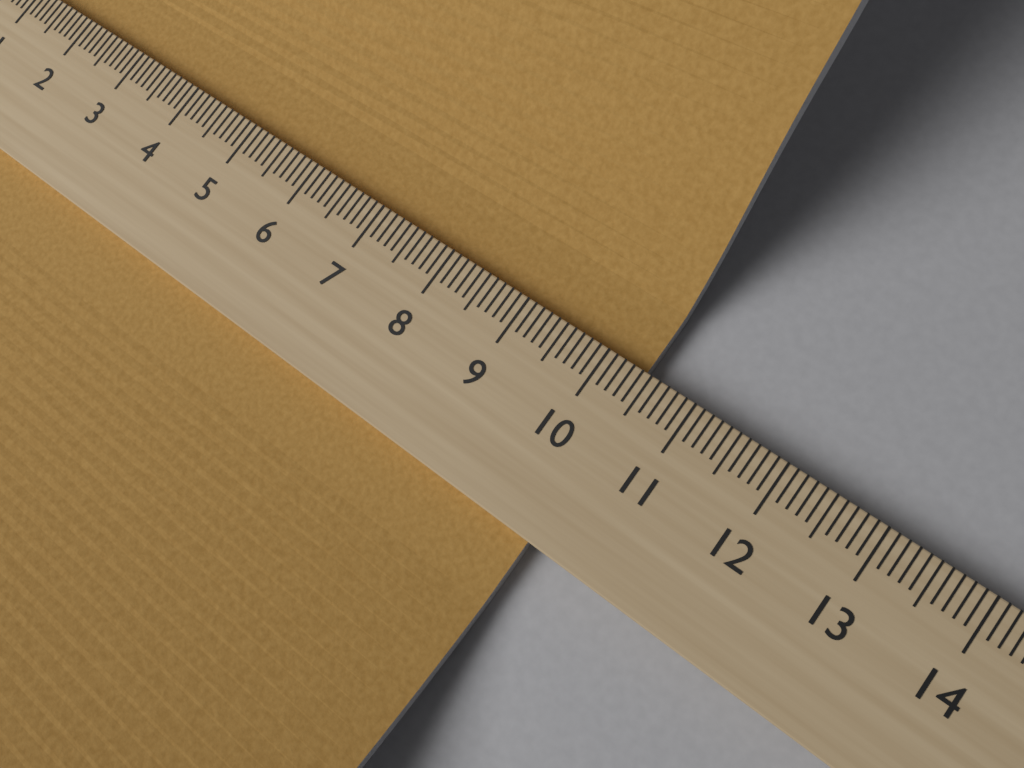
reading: 10.4 (no unit)
